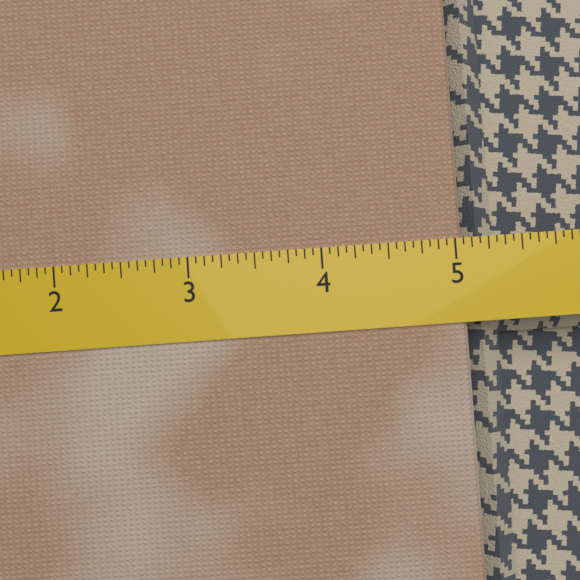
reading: 5.0625 (no unit)
